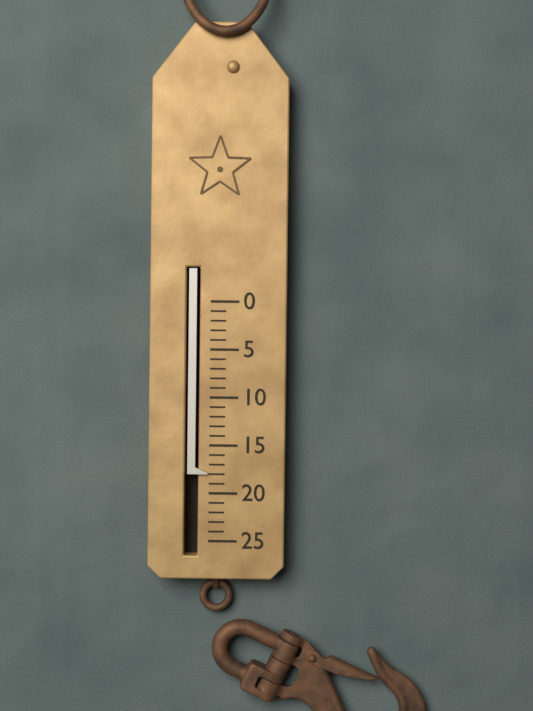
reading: 18 (no unit)
